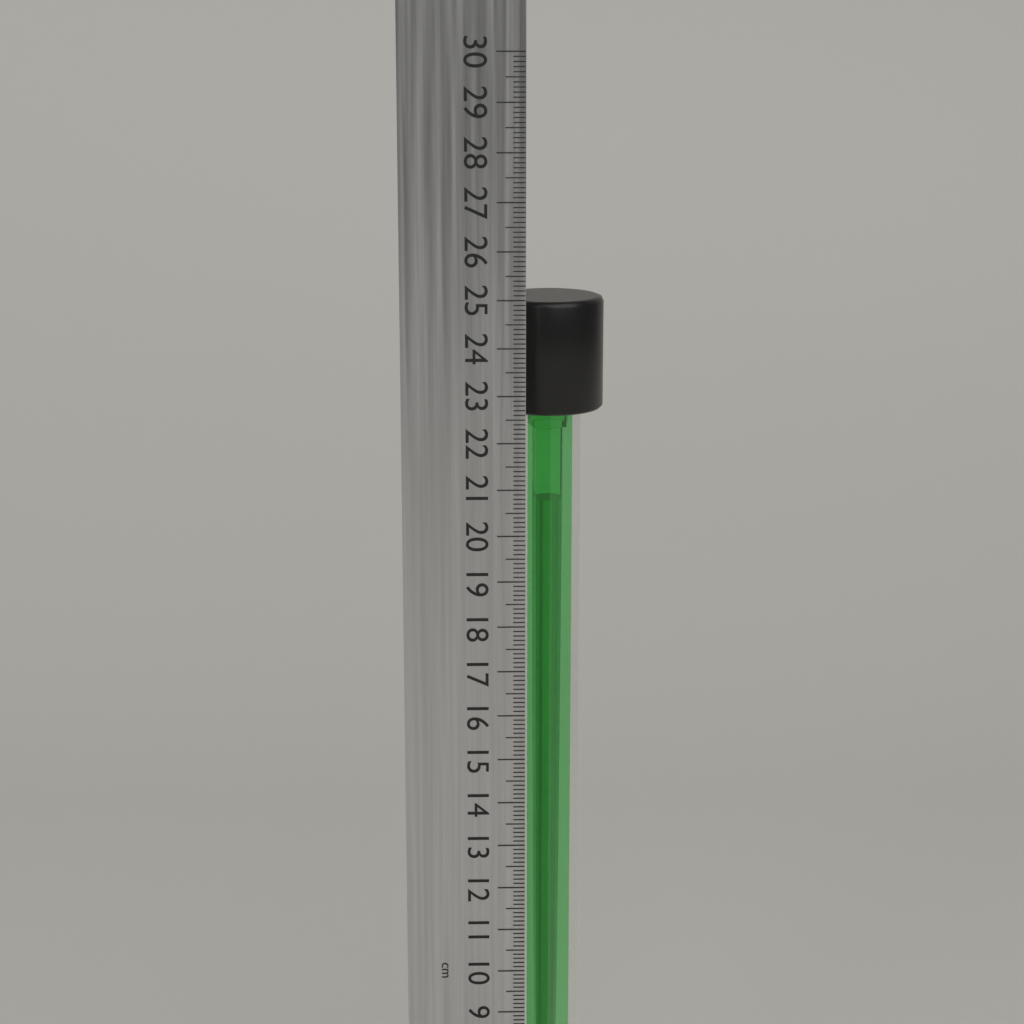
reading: 24.9 cm
